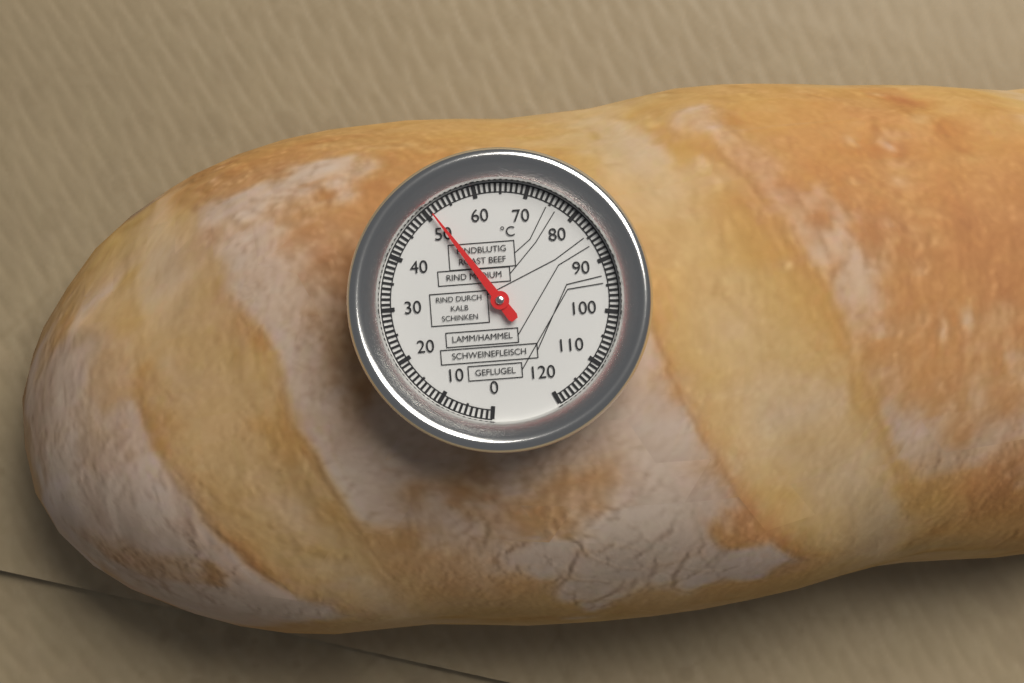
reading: 51 °C
